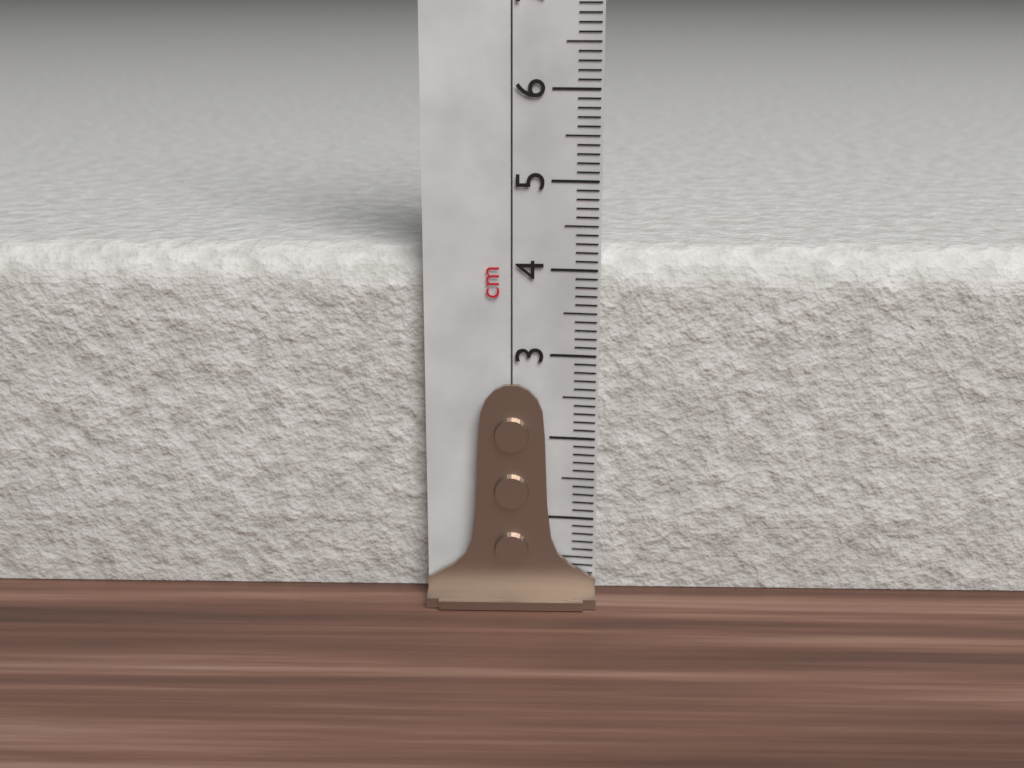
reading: 4.2 cm
